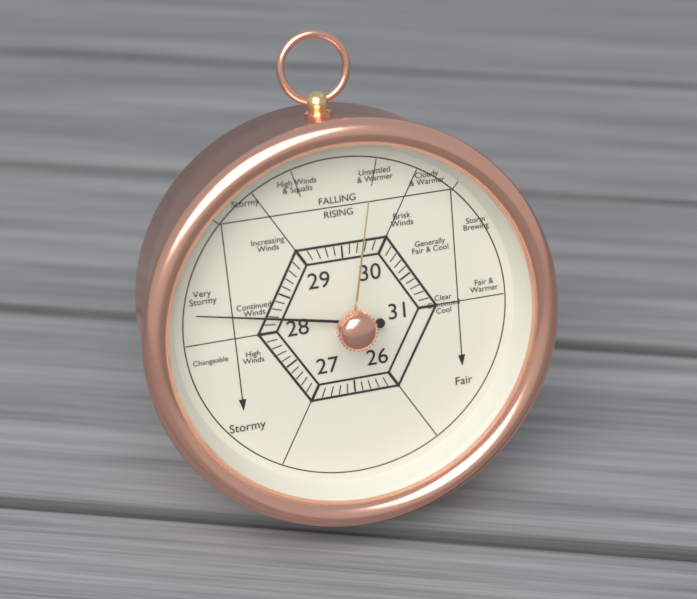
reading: 28.2 (no unit)
